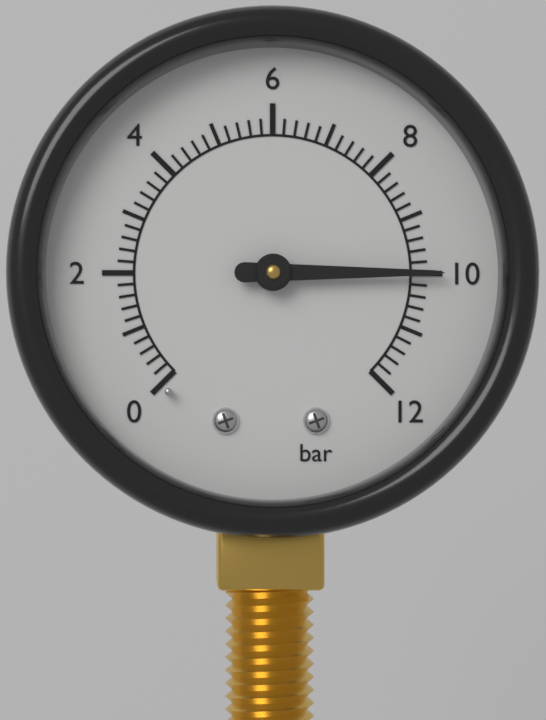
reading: 10.0 bar
